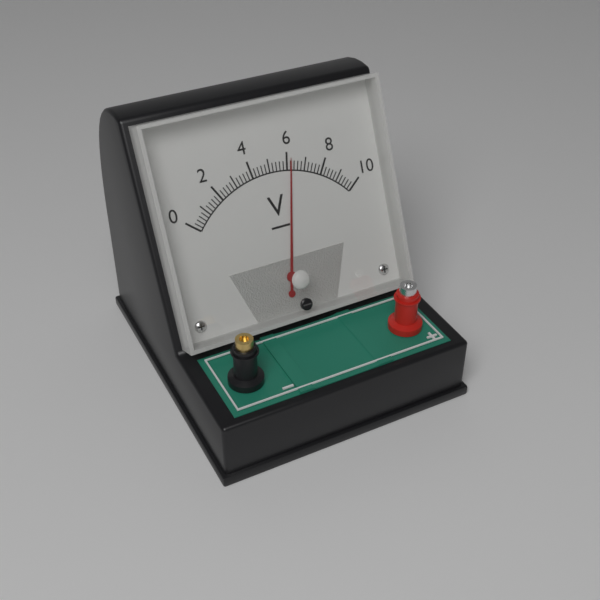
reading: 6.2 V
